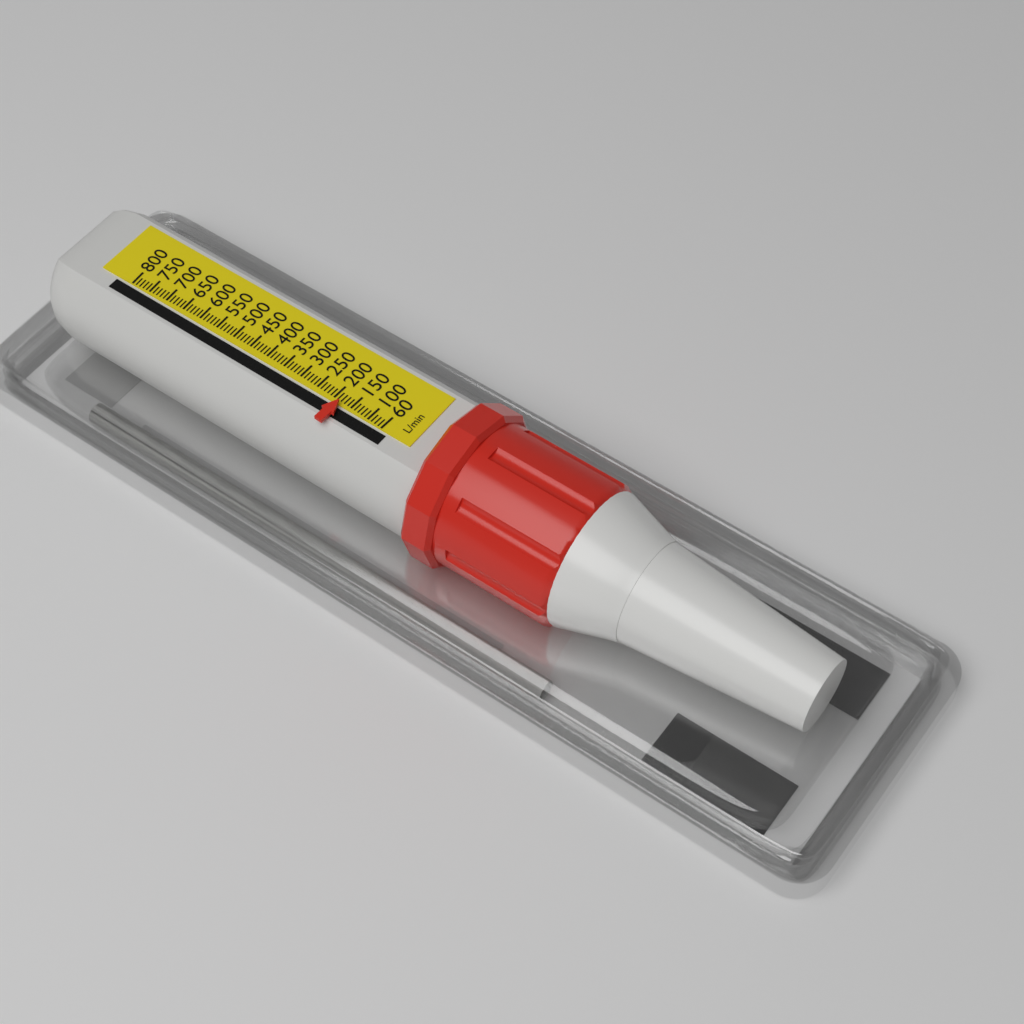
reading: 180 L/min
